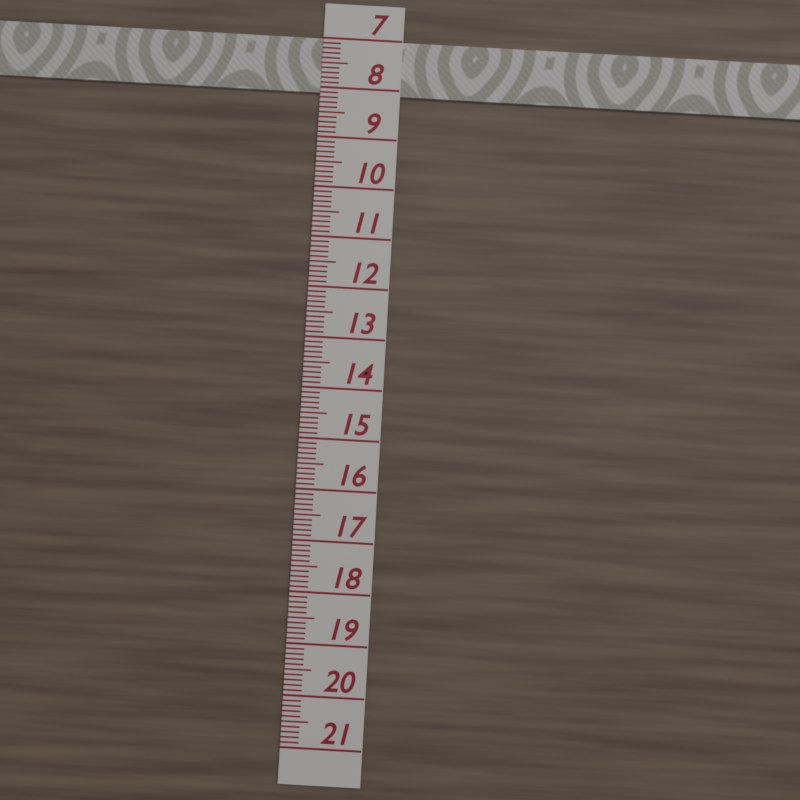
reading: 8.1 (no unit)
